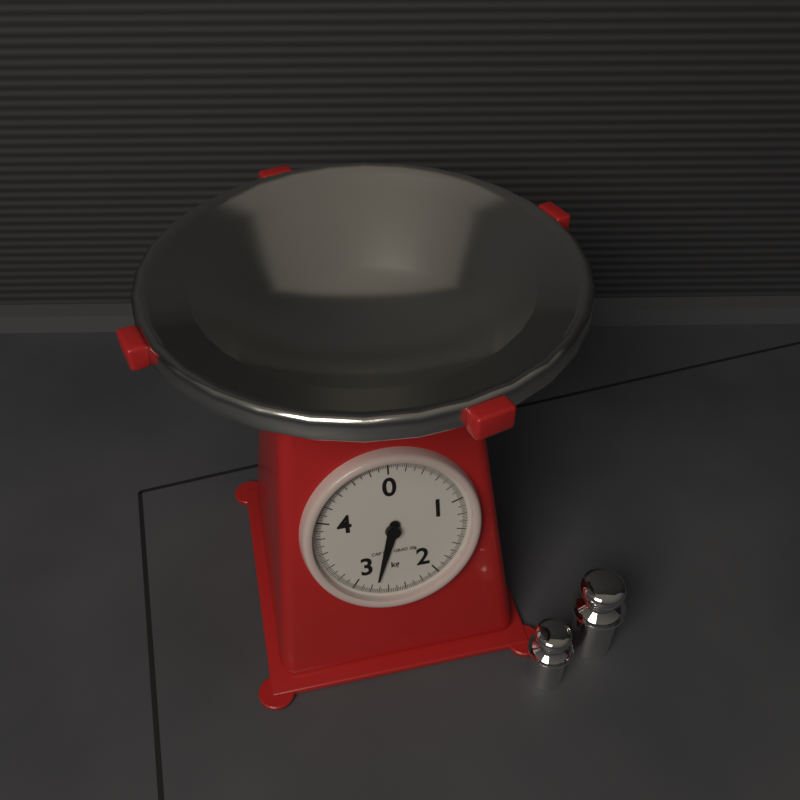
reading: 2.74 kg
